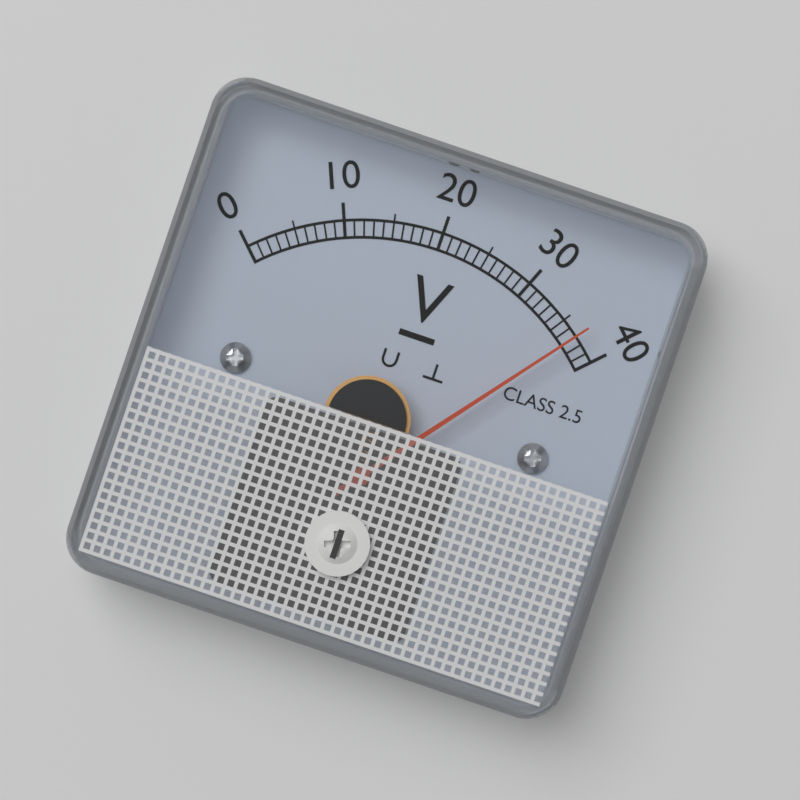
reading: 37 V
